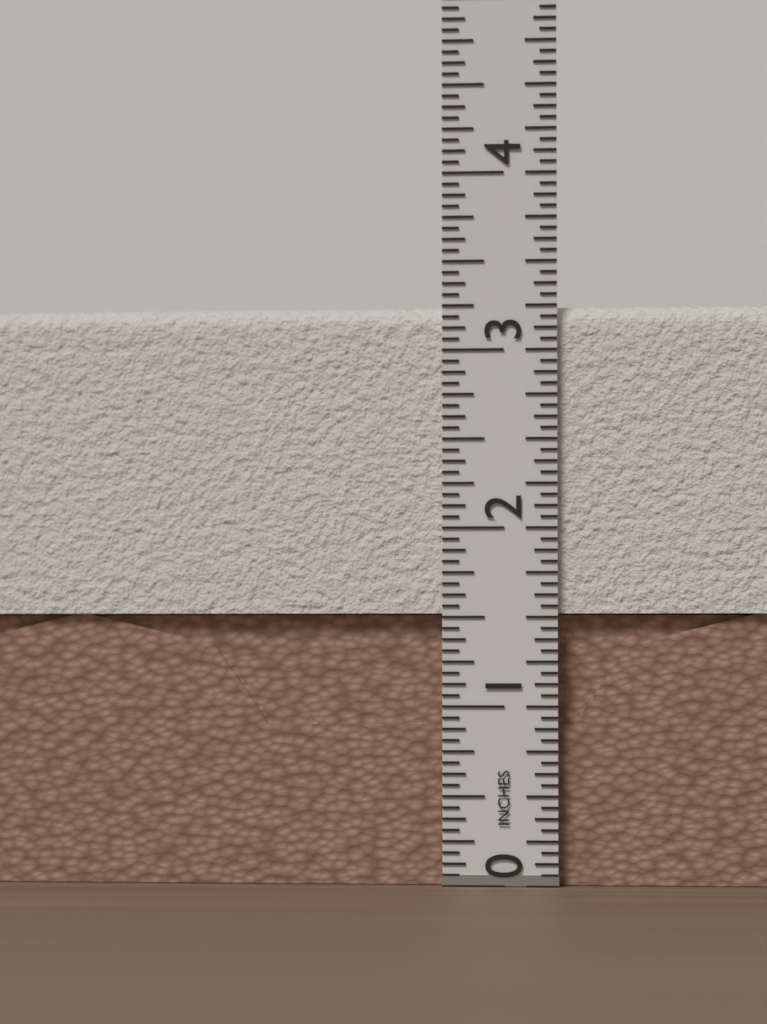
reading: 3.2500 in
